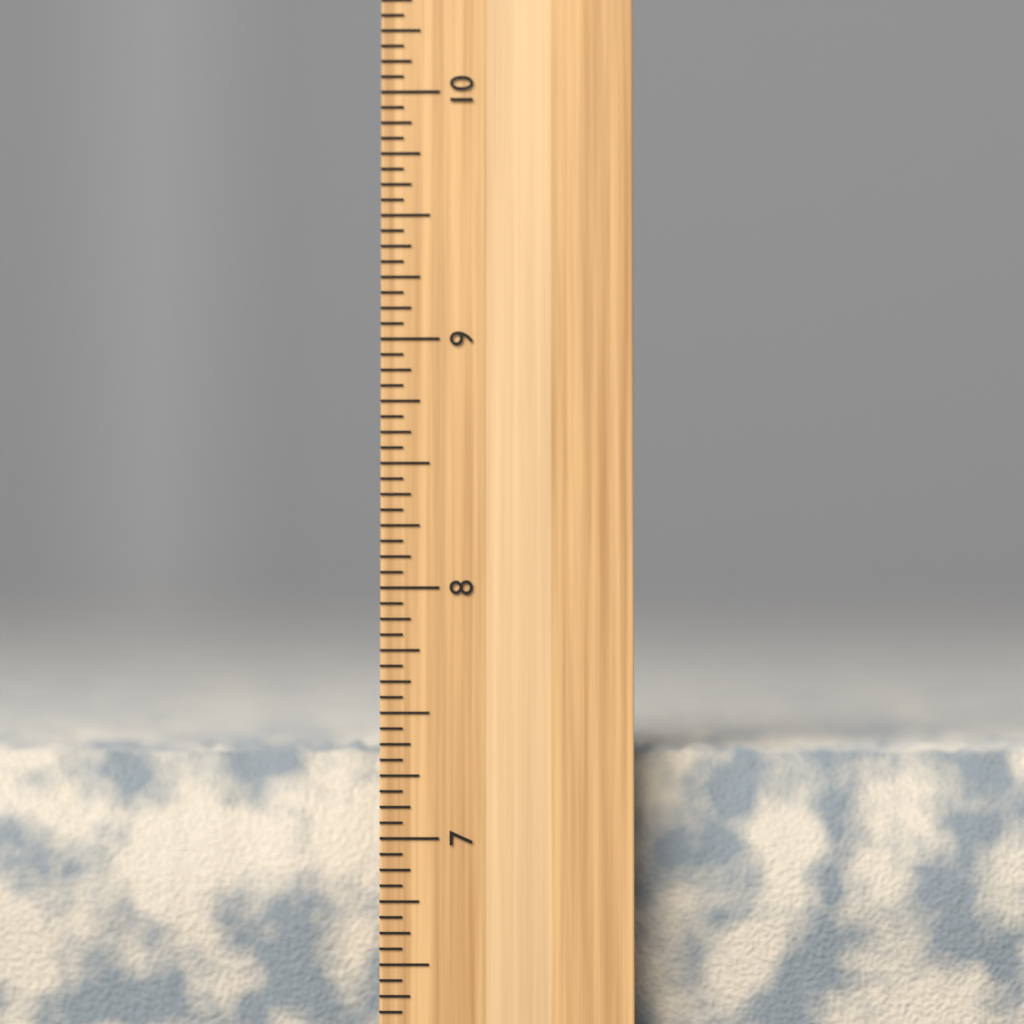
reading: 7.3750 inch
